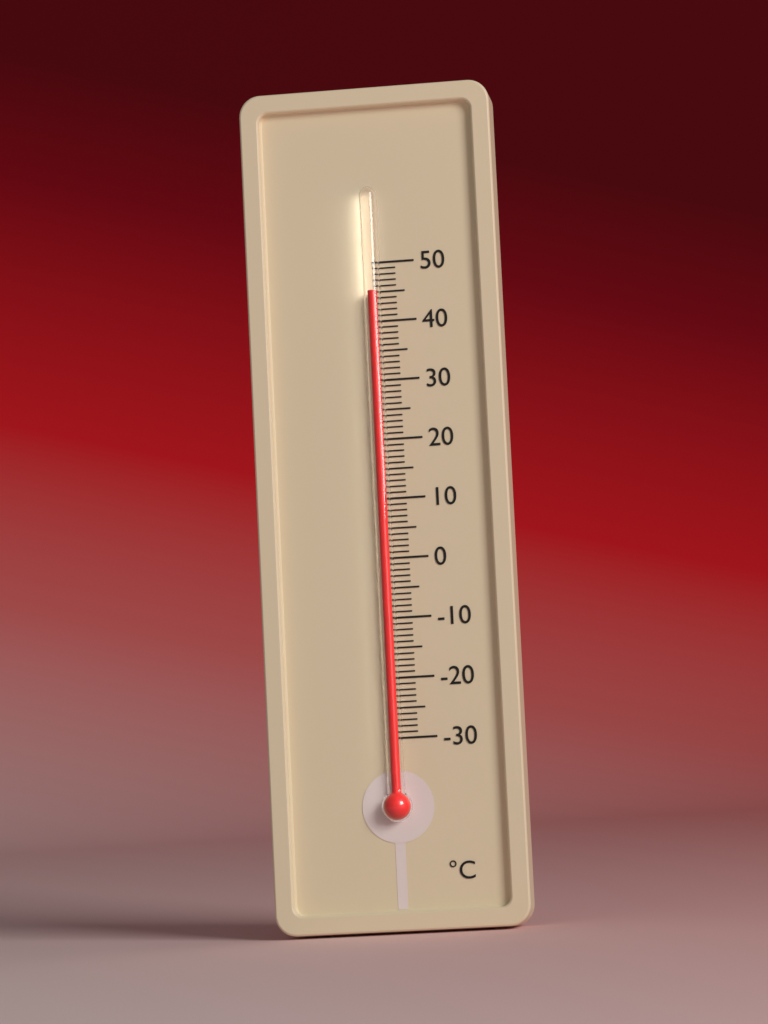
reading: 45 °C
